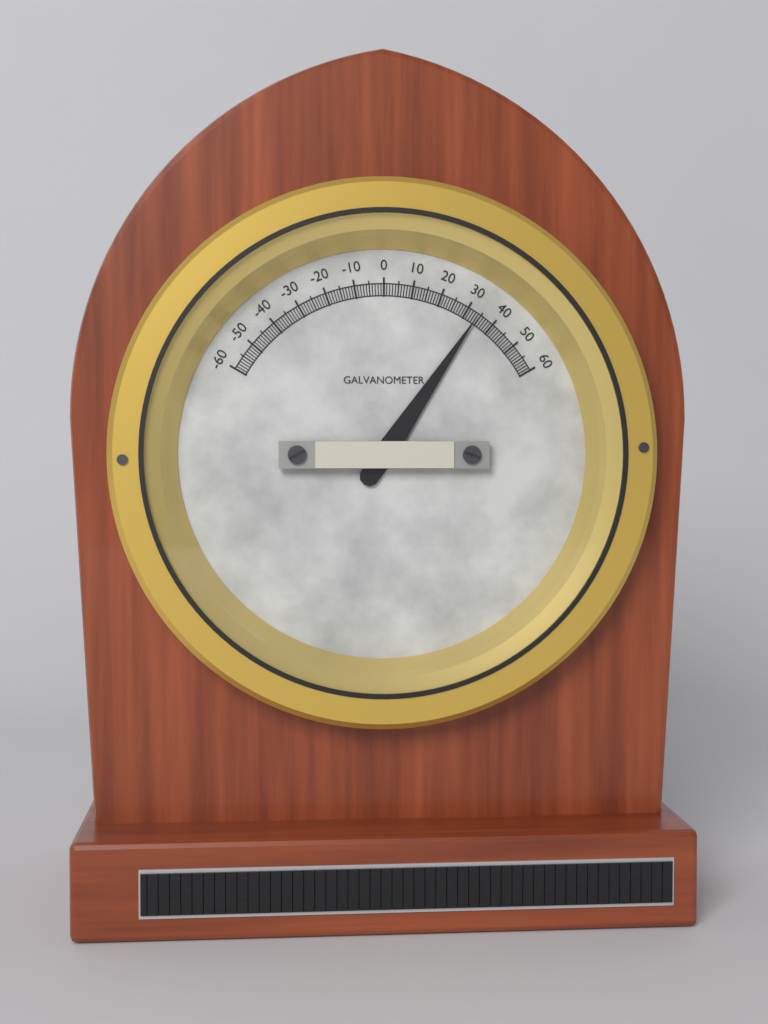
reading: 34 (no unit)
